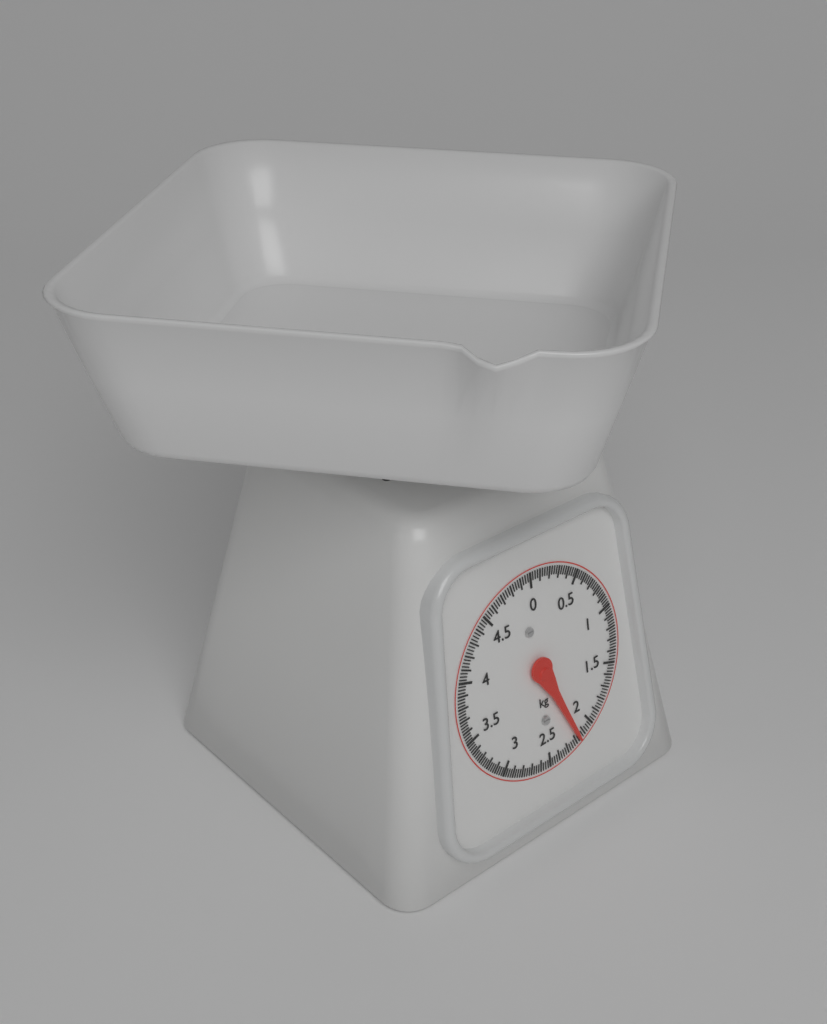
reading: 2.175 kg
